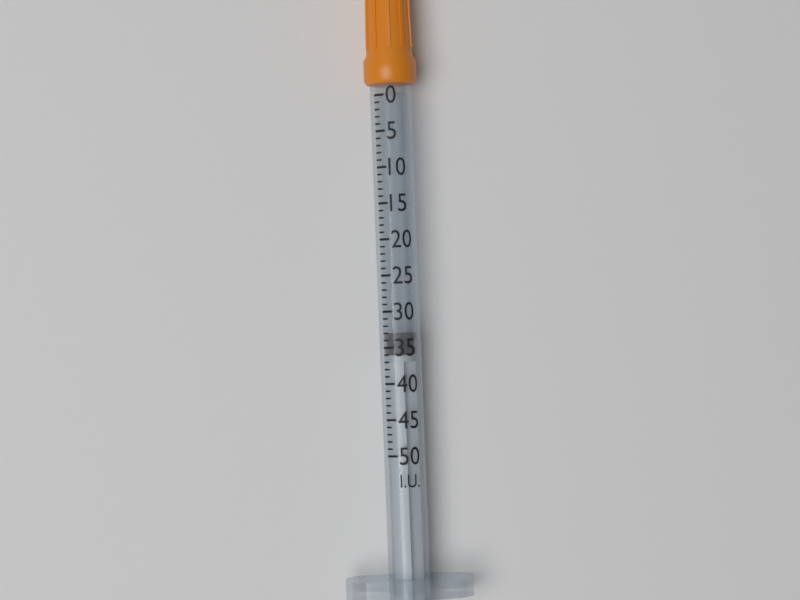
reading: 33 I.U.
